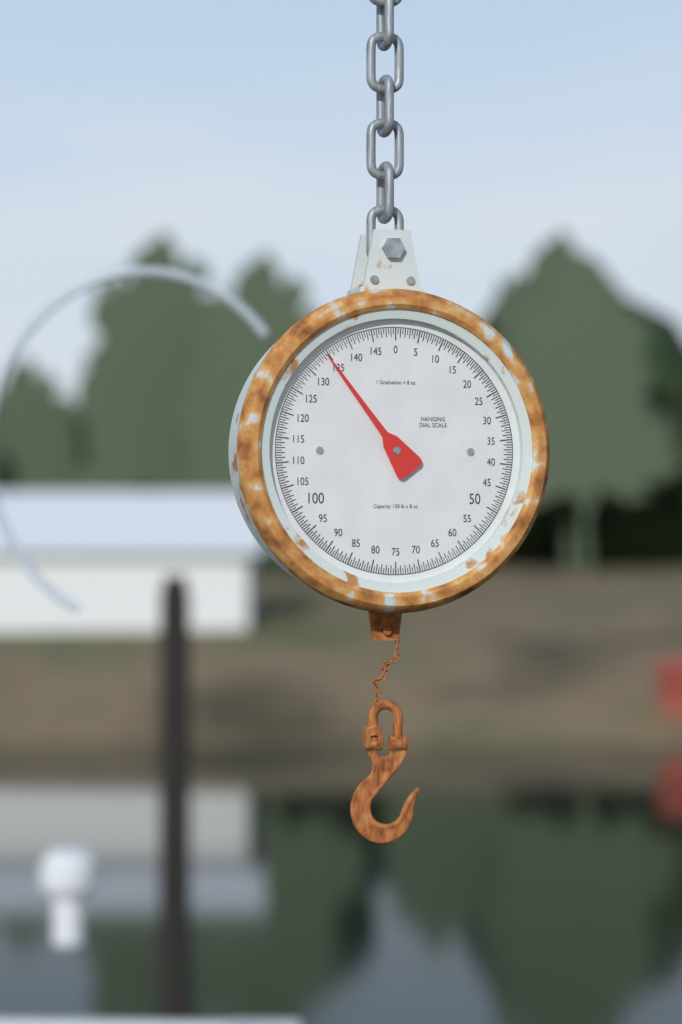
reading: 134.5 lb
